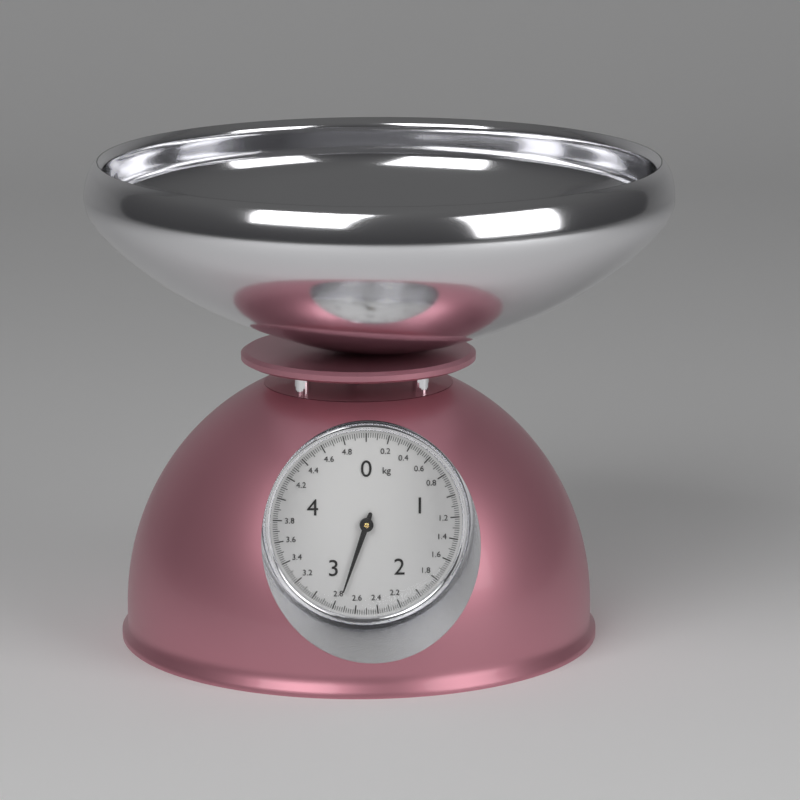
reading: 2.76 kg
